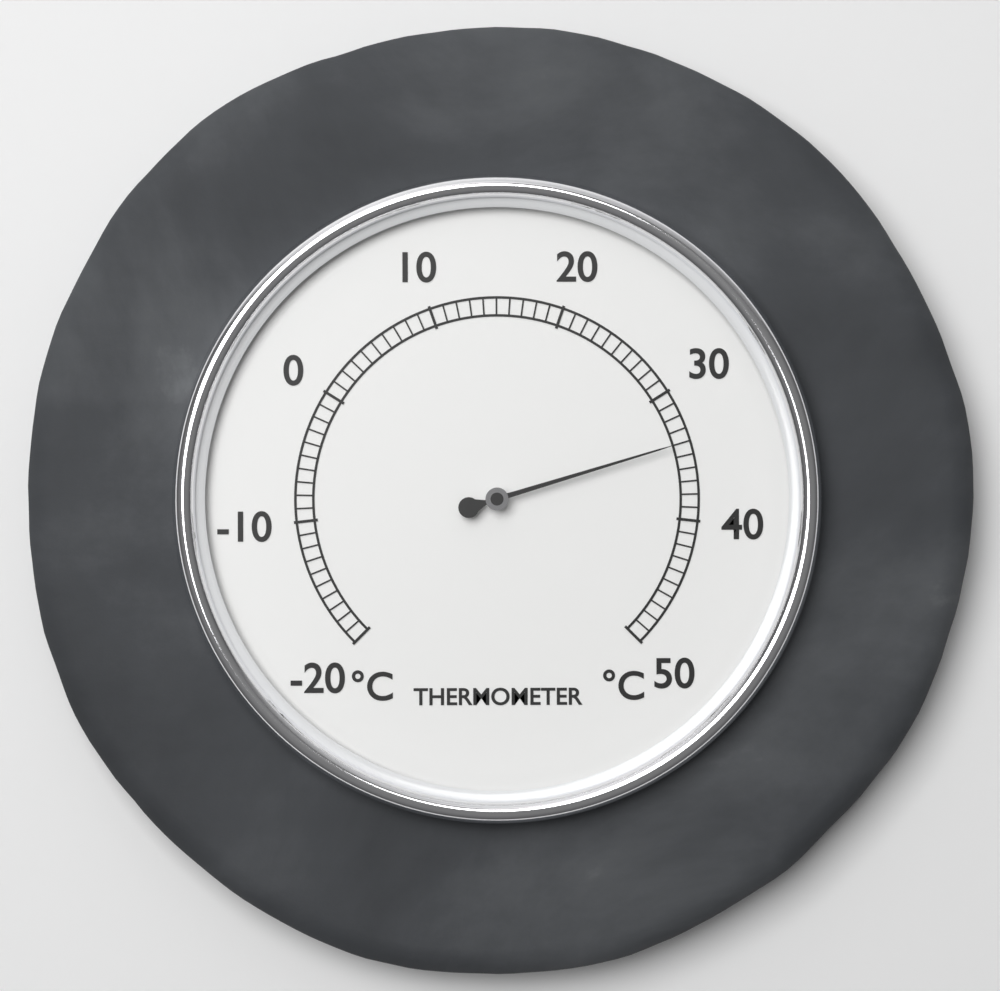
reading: 34 °C
